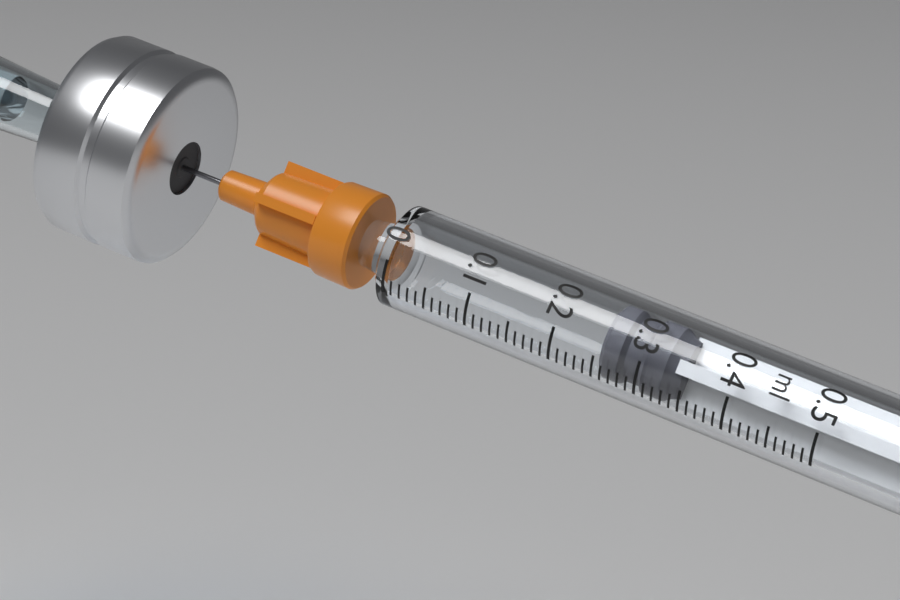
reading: 0.25 ml
